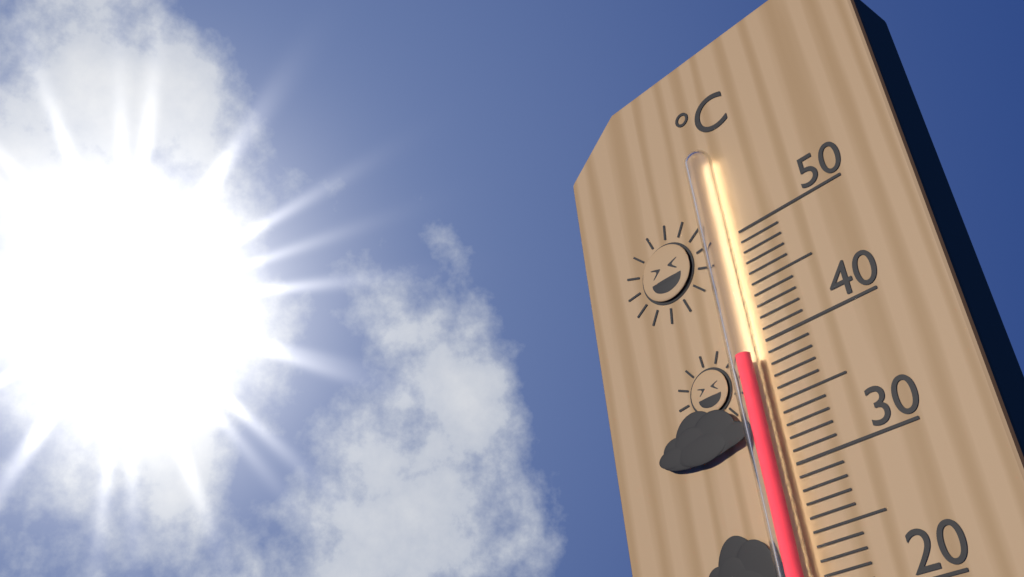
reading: 39 °C
